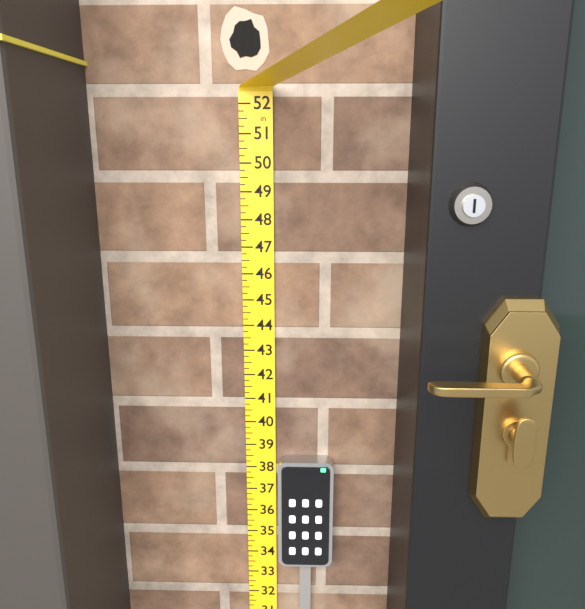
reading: 38.50 in
